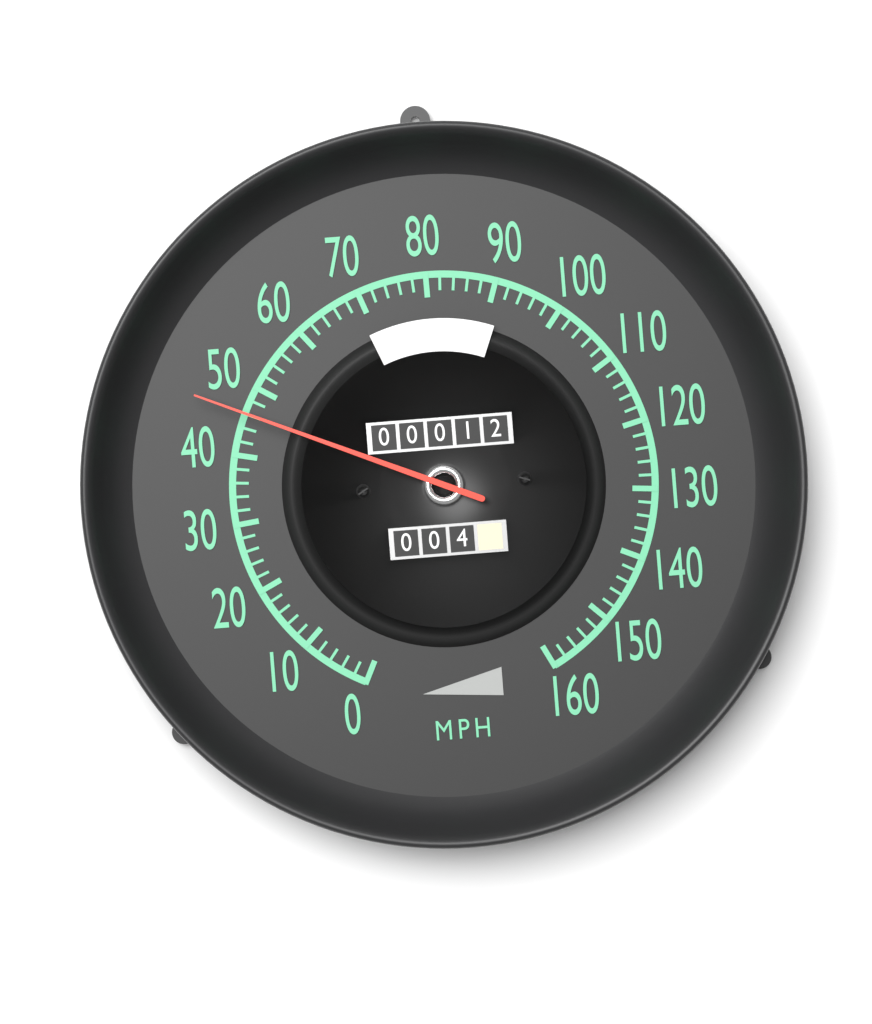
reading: 46 mph
